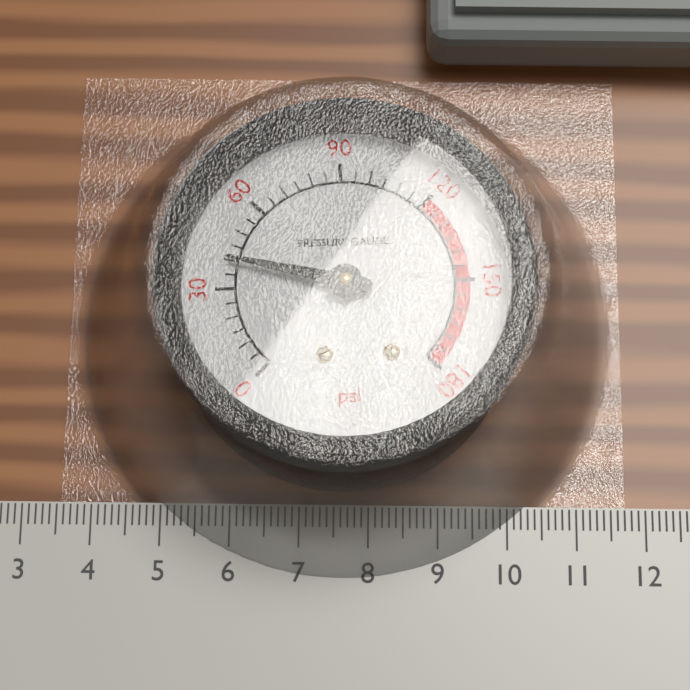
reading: 40 psi
